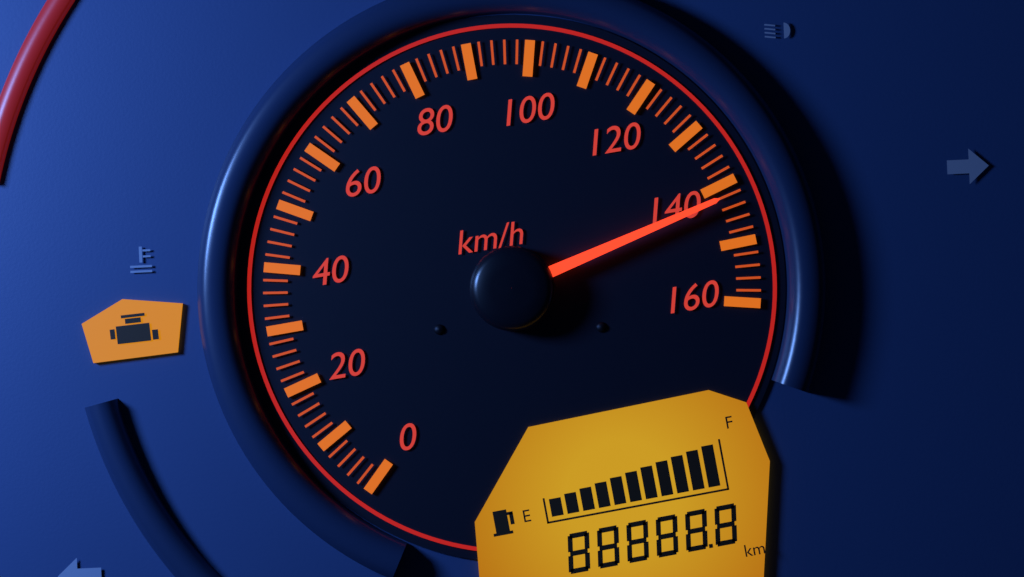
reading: 142 km/h
